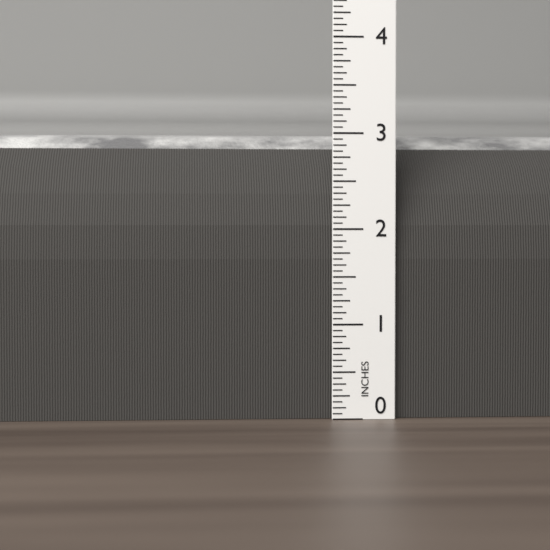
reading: 3.0625 in
